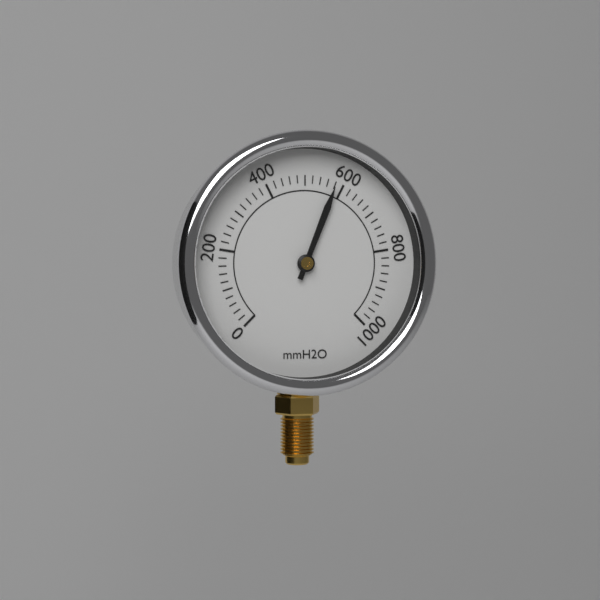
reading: 580 mmH2O
